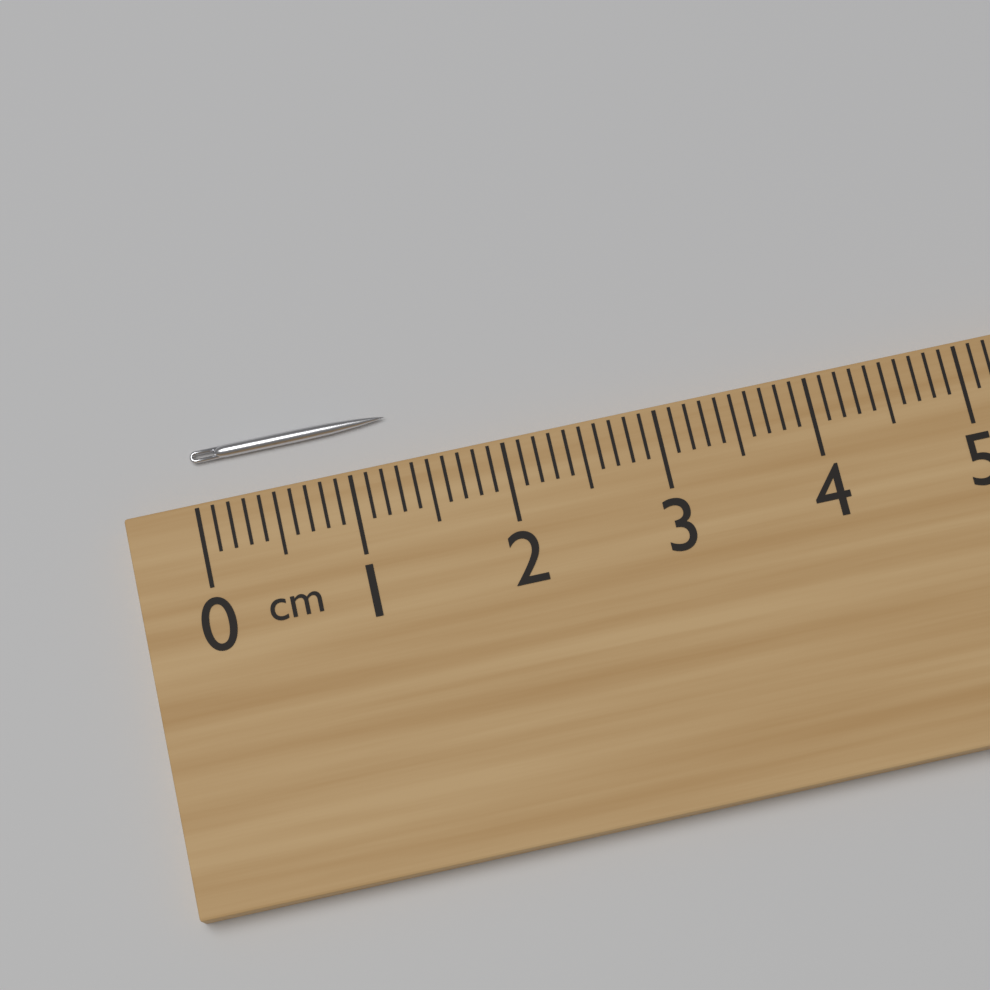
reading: 1.3 cm
